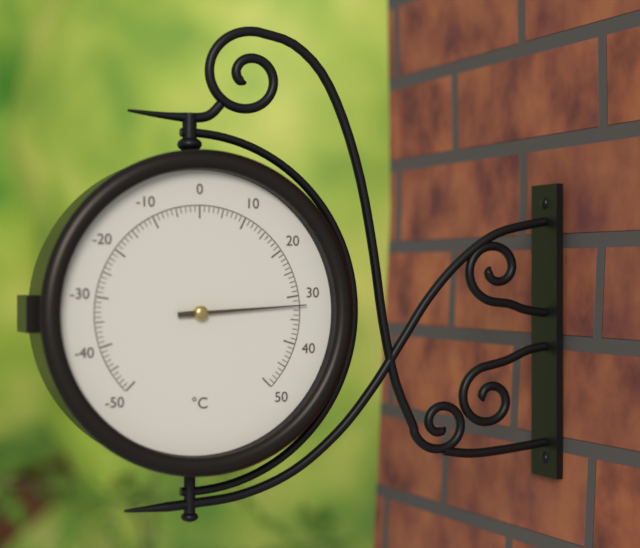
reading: 32 °C
